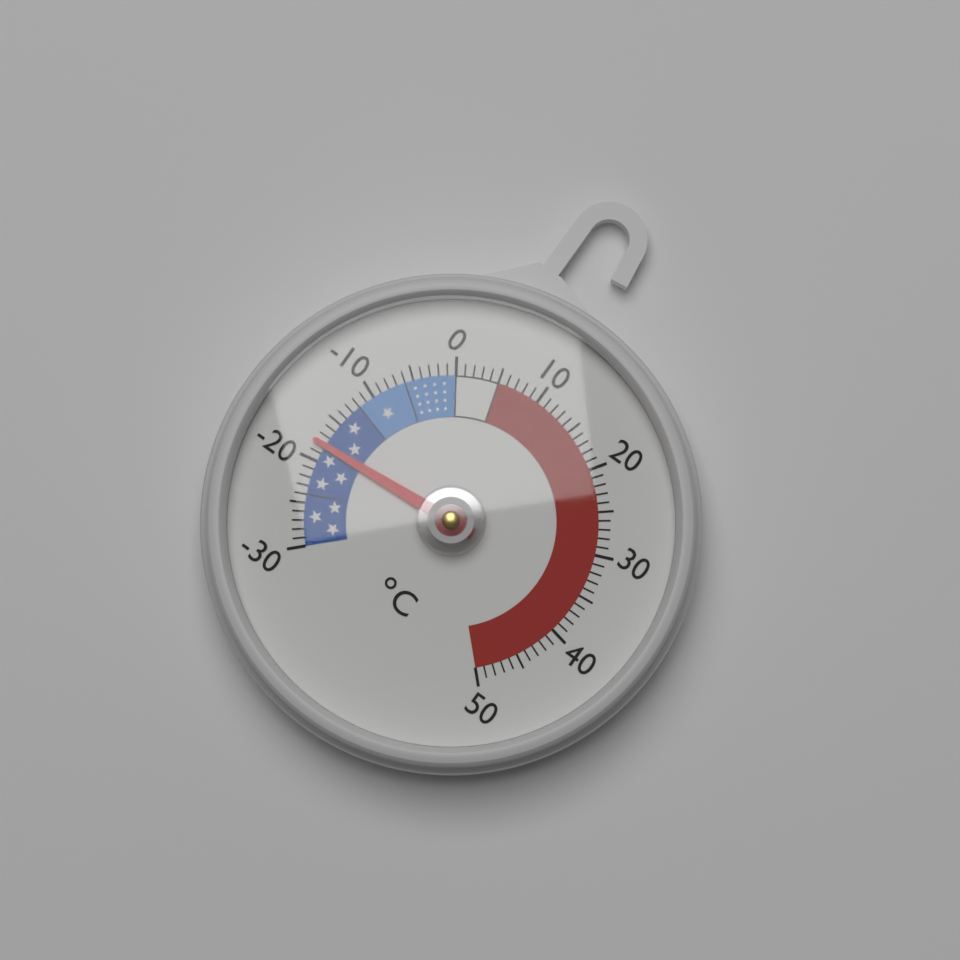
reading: -18 °C
